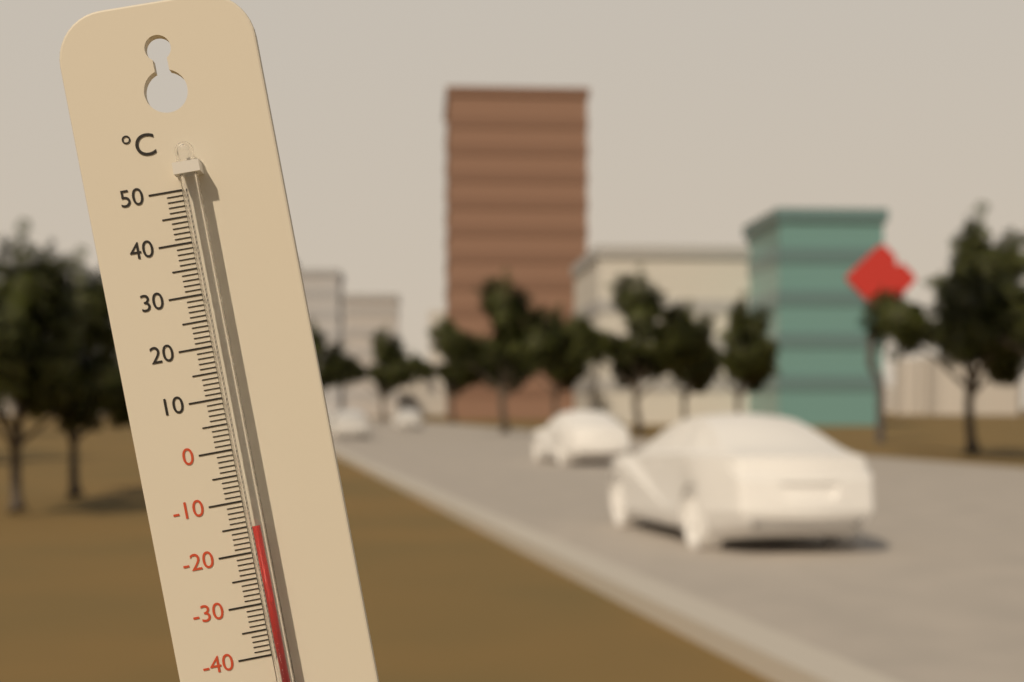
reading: -15 °C
